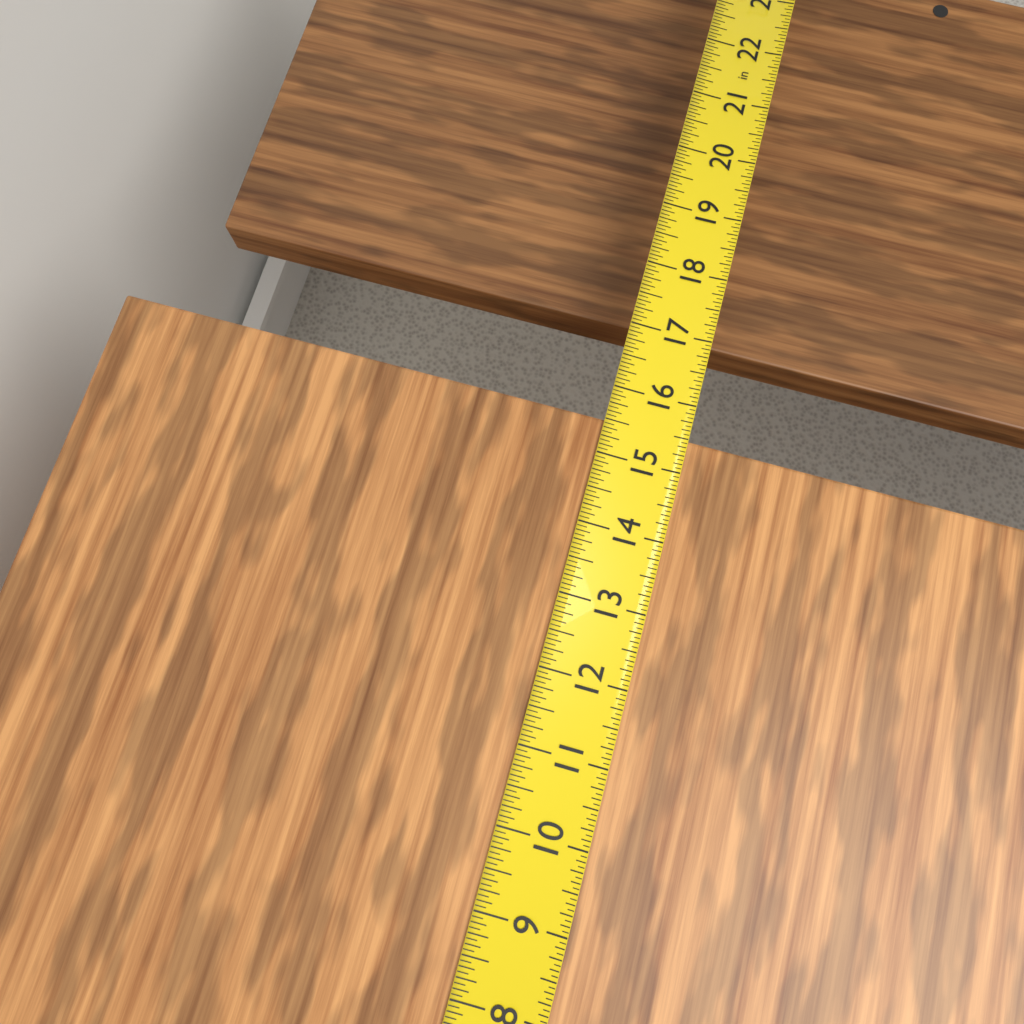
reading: 15.5000 in
